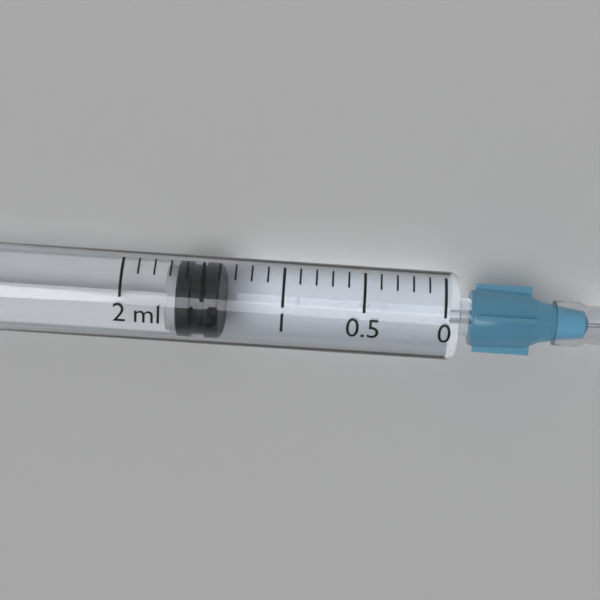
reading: 1.4 ml
